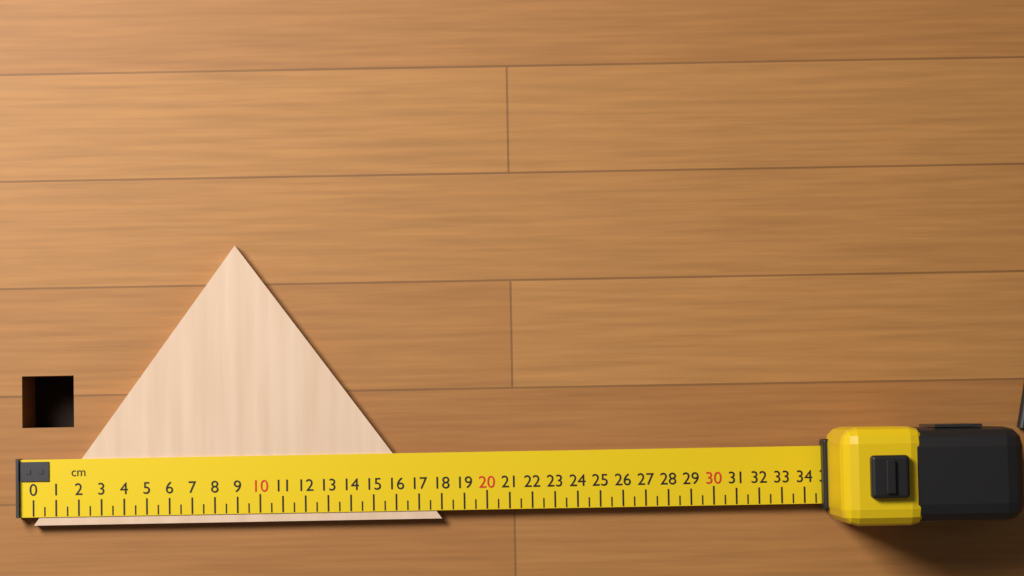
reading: 18.0 cm
